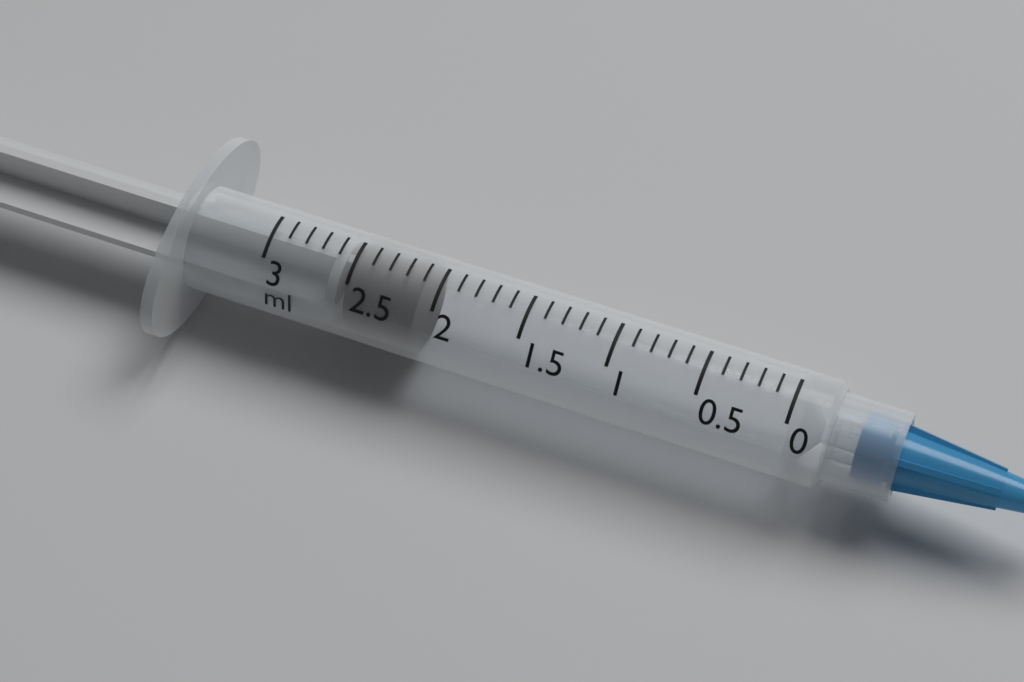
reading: 2.1 ml
